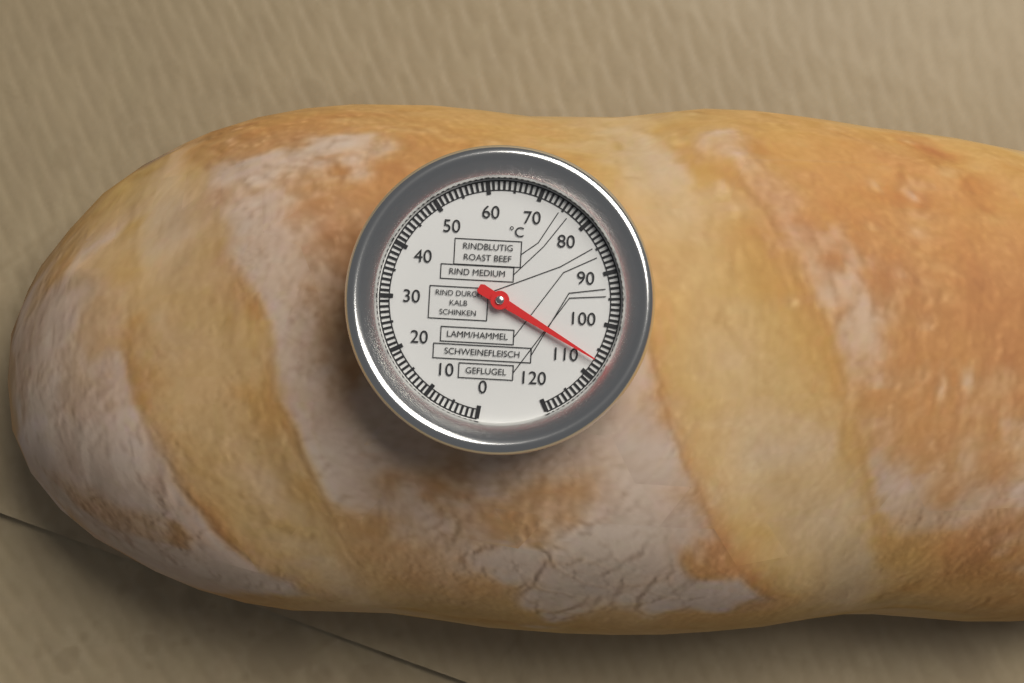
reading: 107 °C
